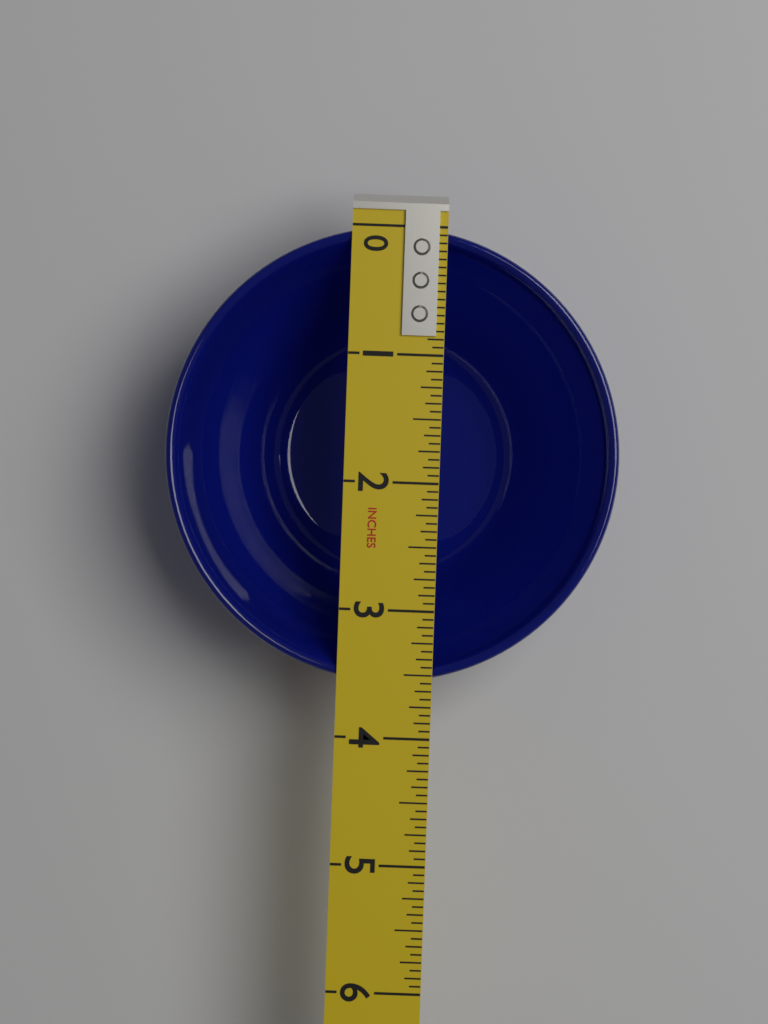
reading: 3.5625 in
